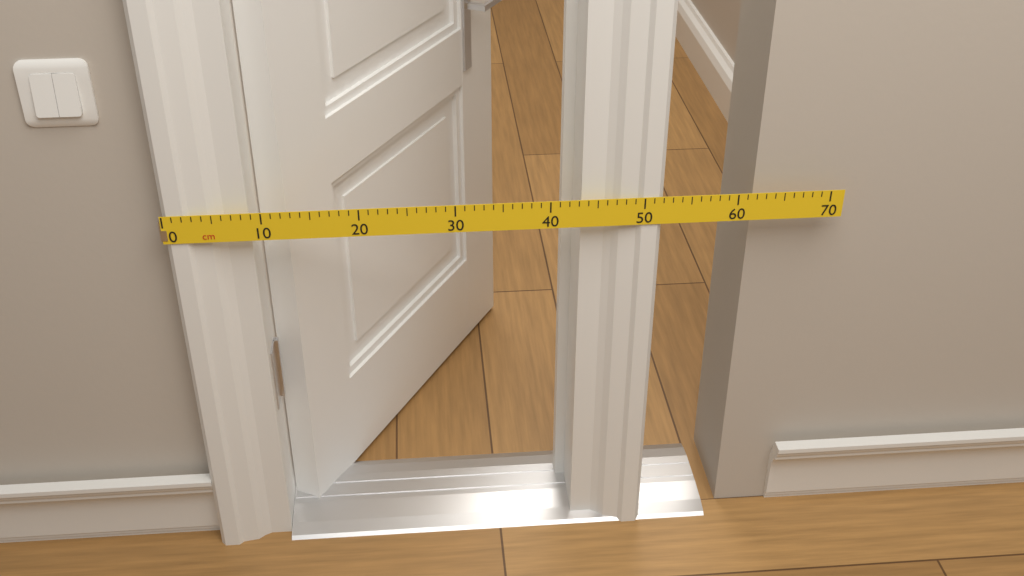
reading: 52 cm
